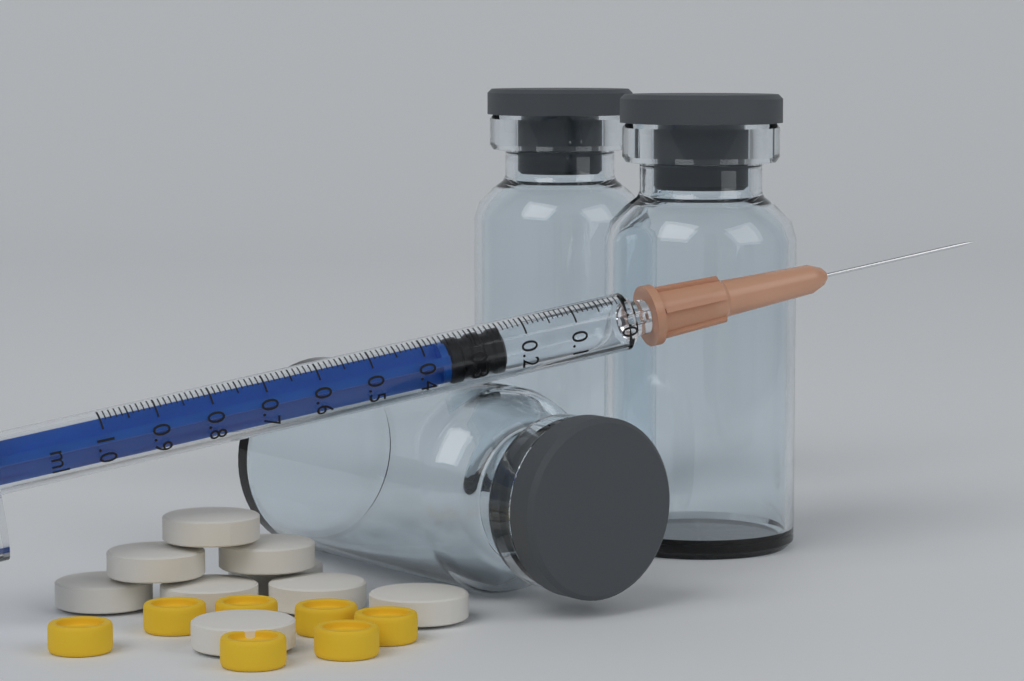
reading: 0.24 ml
